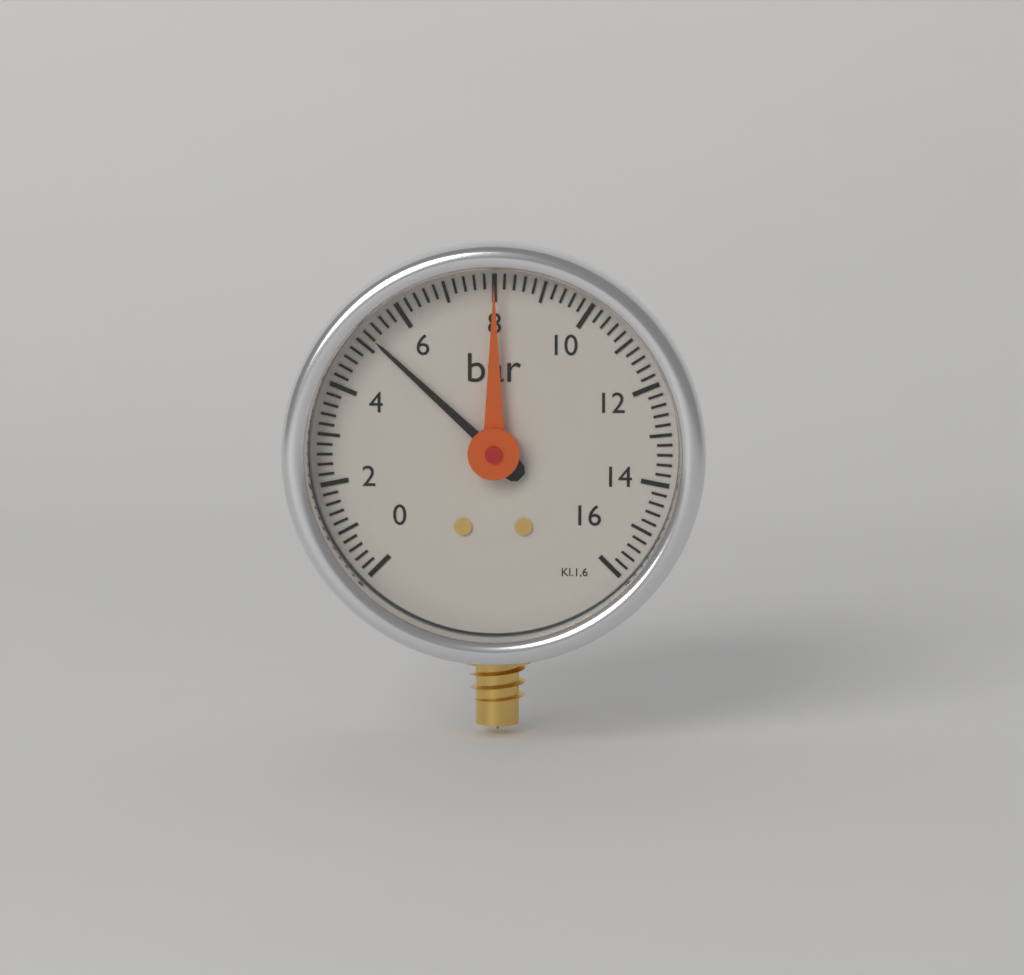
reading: 5.2 bar
